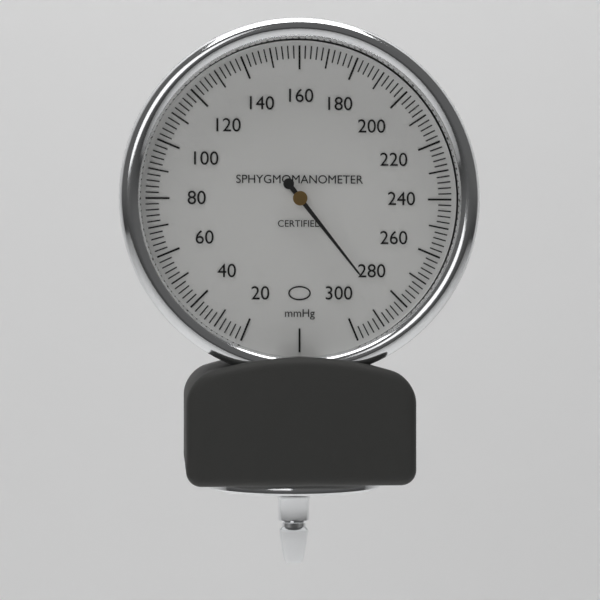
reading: 286 mmHg
